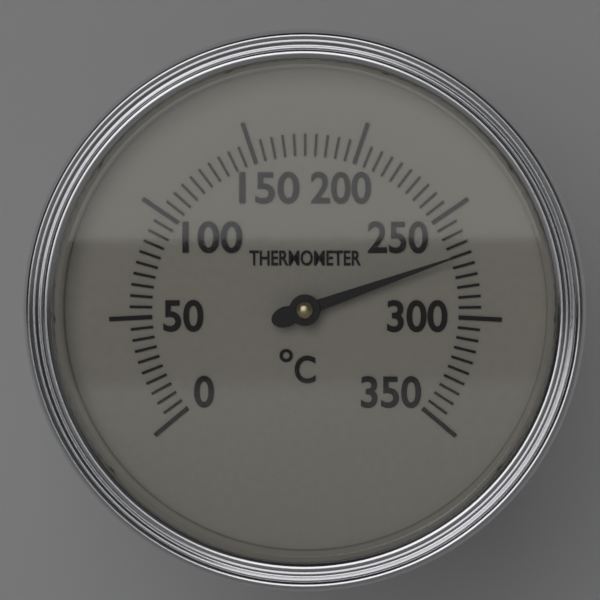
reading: 270 °C
